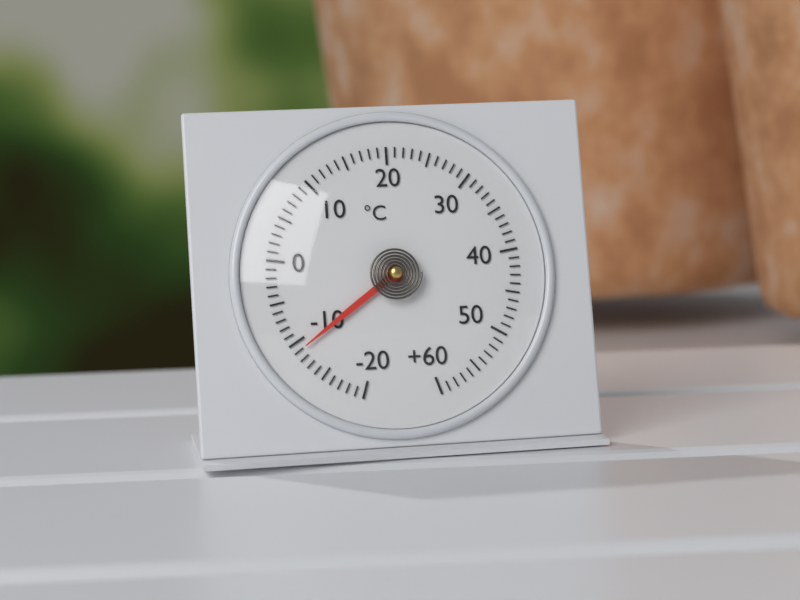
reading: -11 °C
